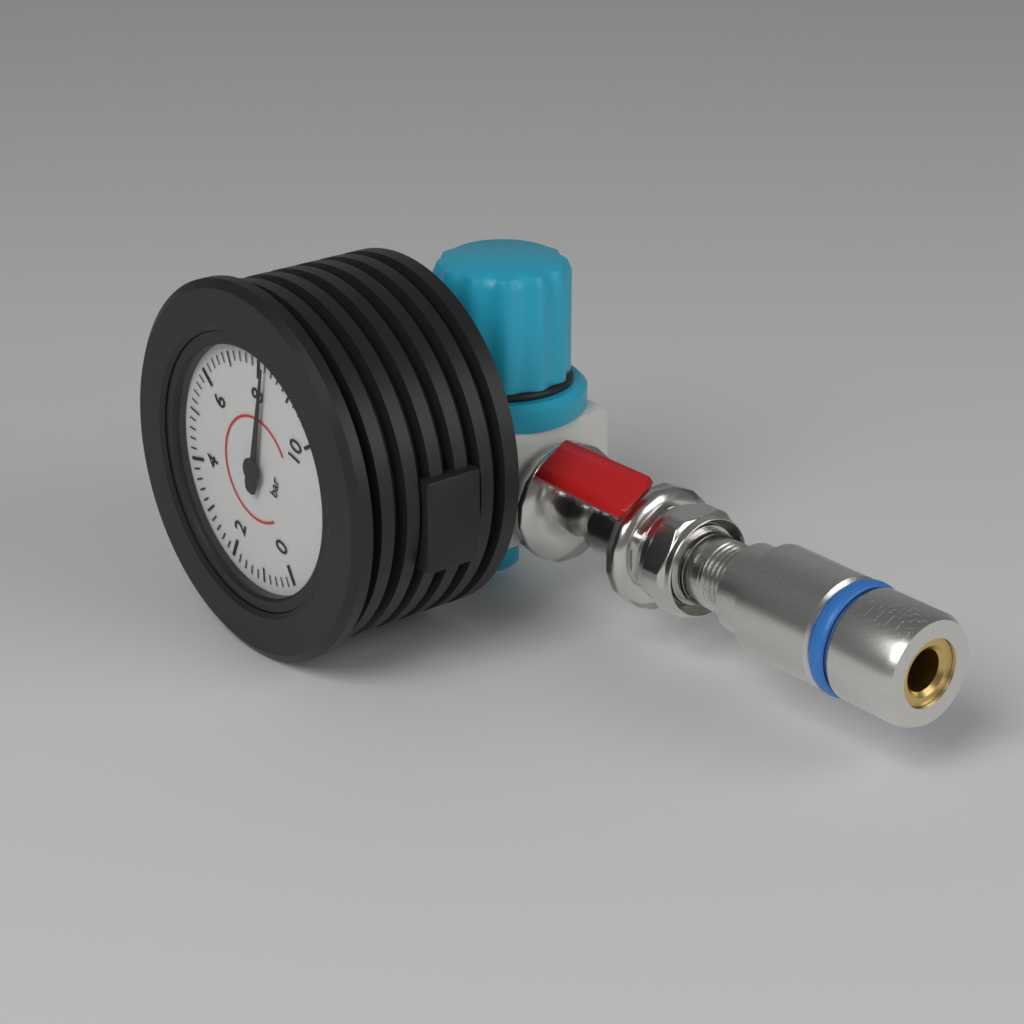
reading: 8.2 bar
